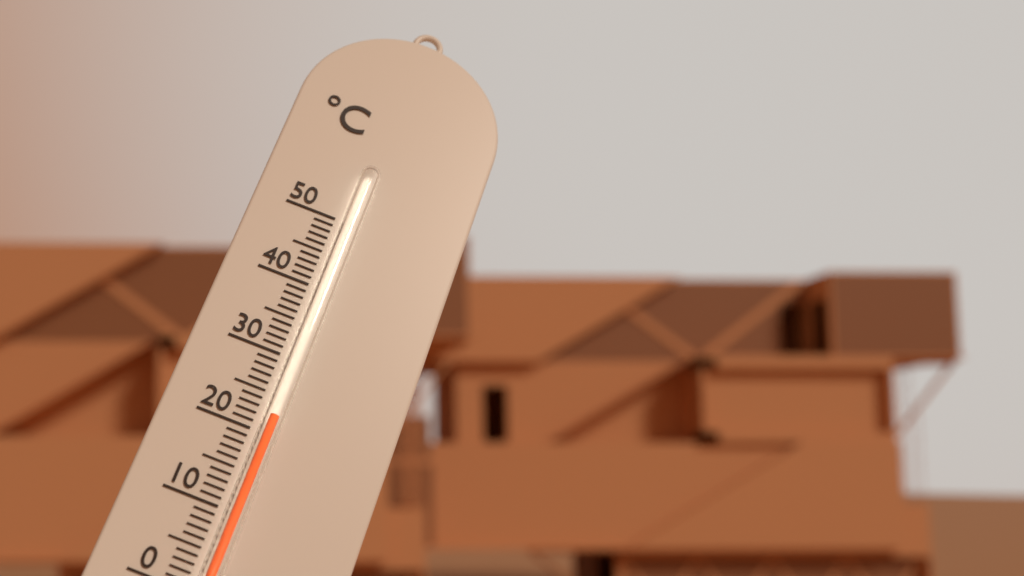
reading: 22 °C
